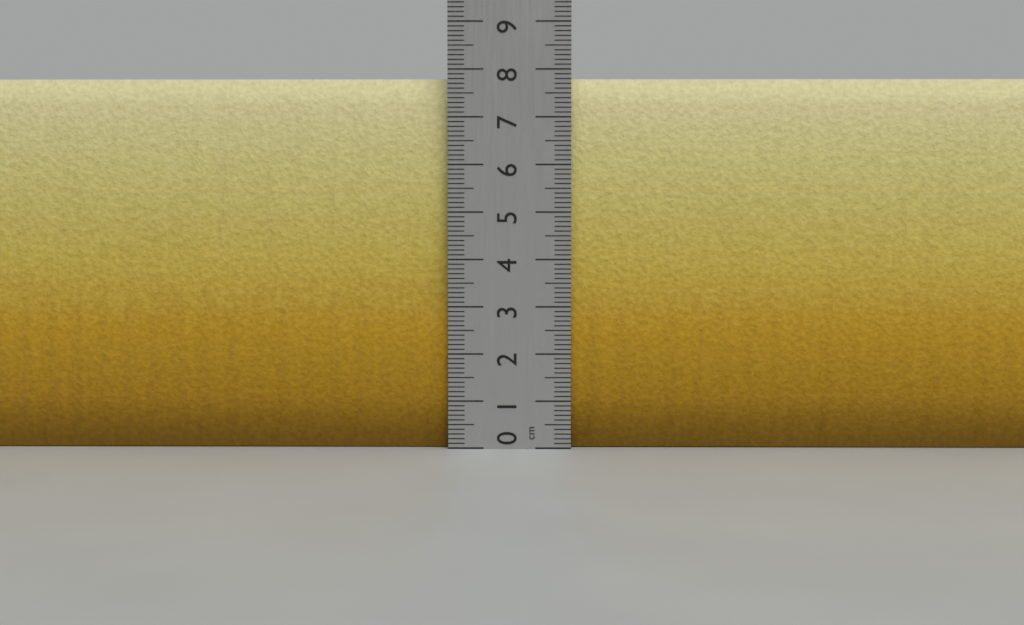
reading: 7.8 cm
